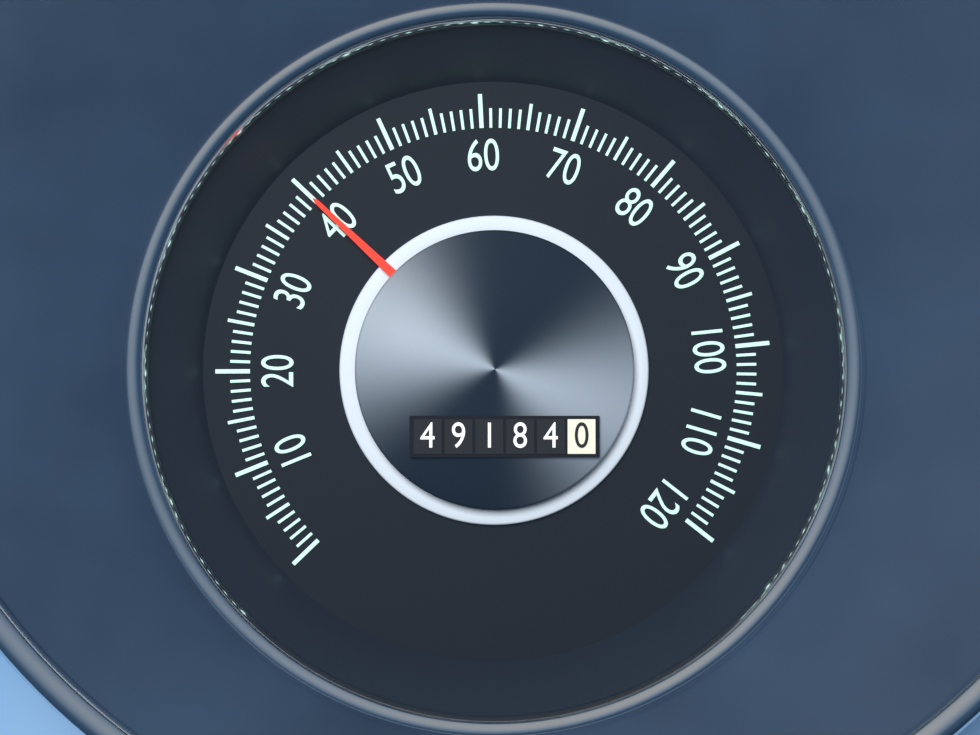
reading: 40 (no unit)
